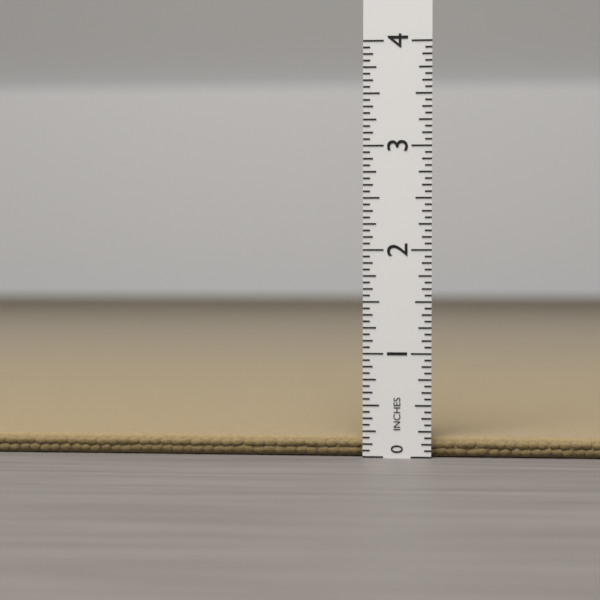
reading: 0.1875 in
